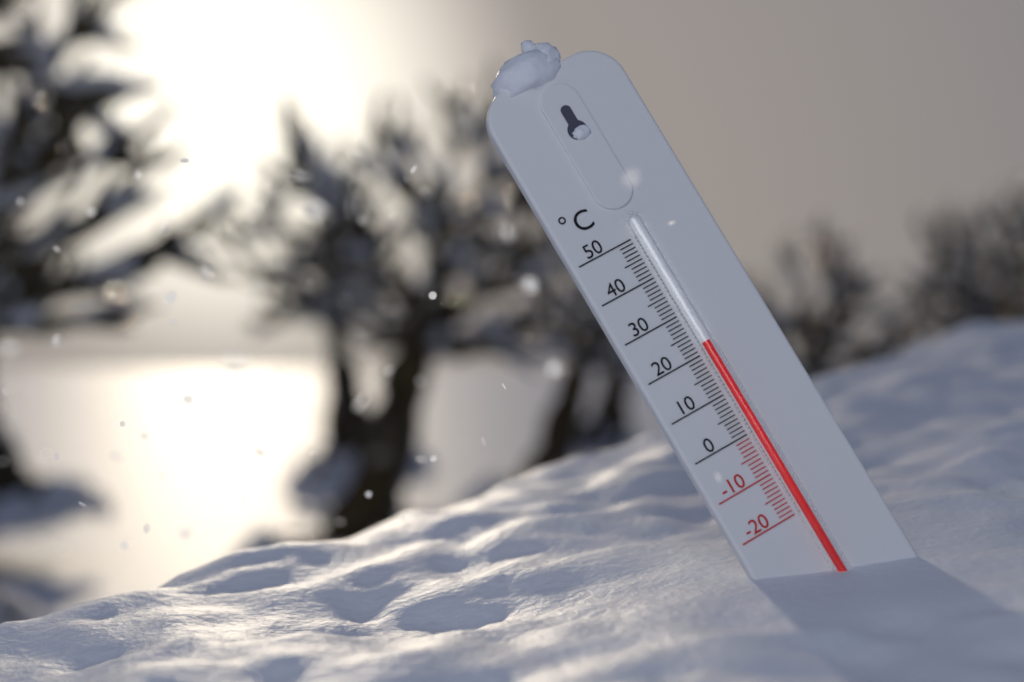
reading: 22 °C
